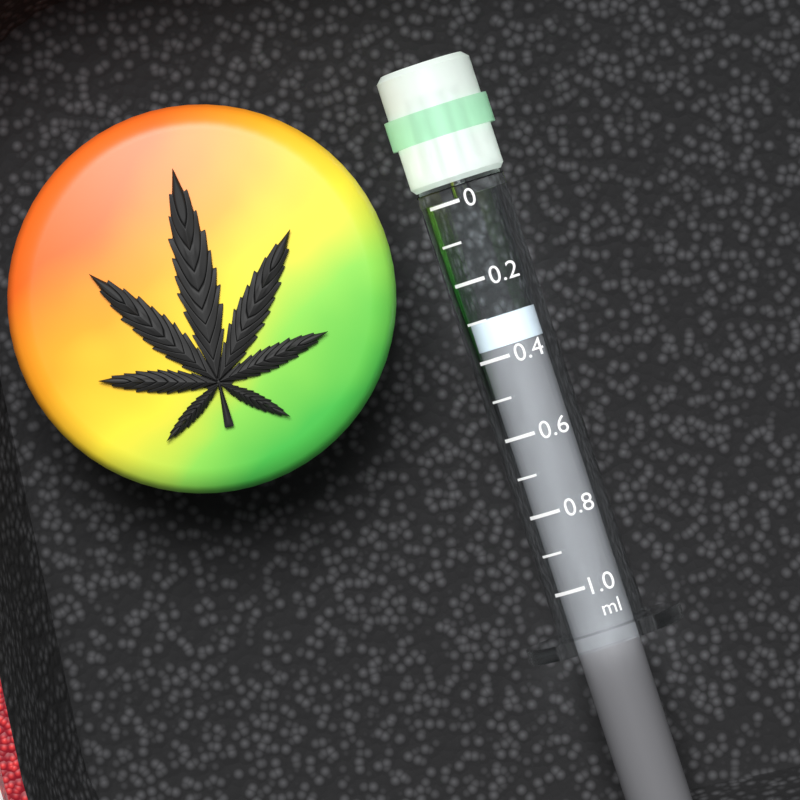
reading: 0.3 ml
